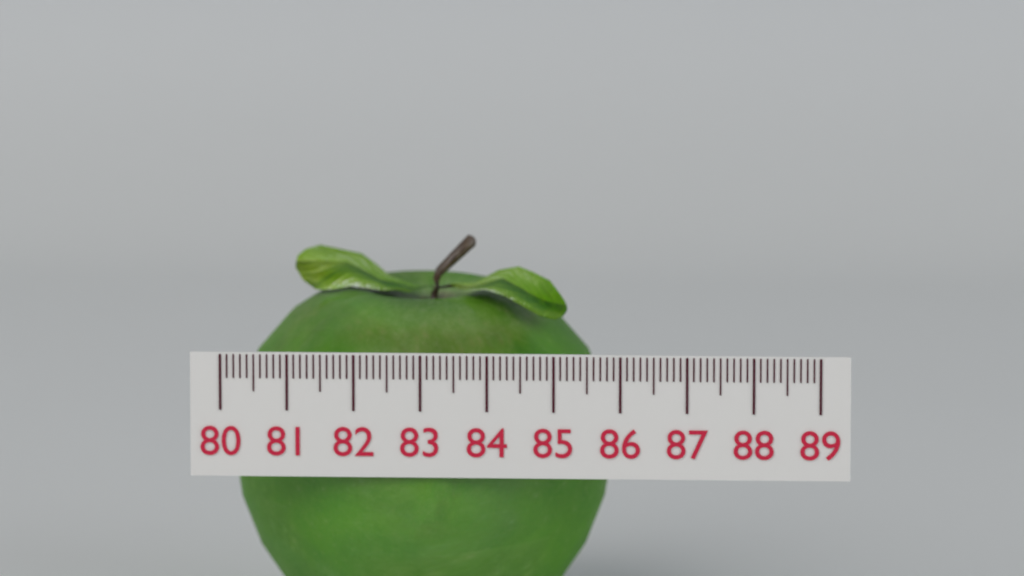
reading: 85.8 (no unit)
